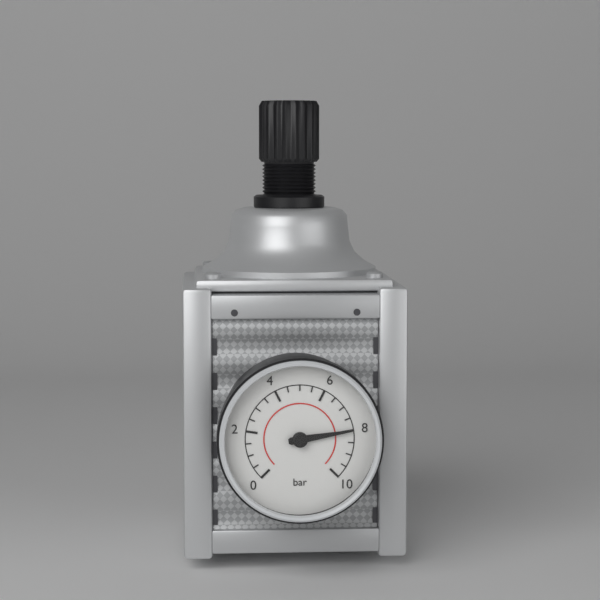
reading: 8.0 bar
